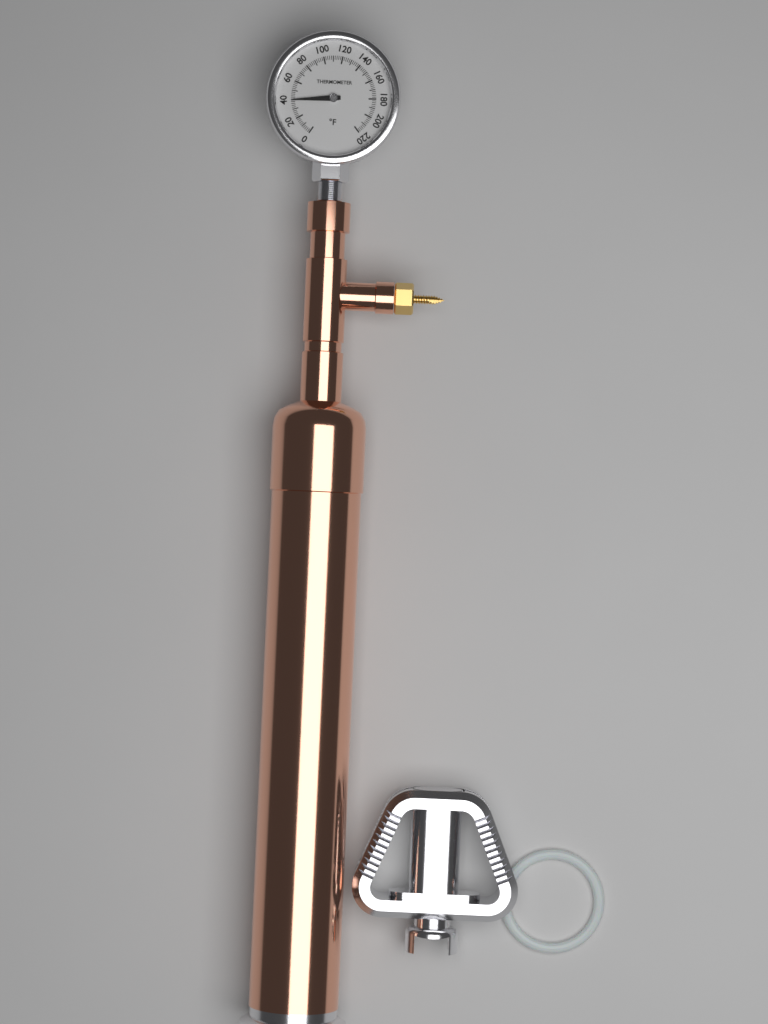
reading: 40 °F
